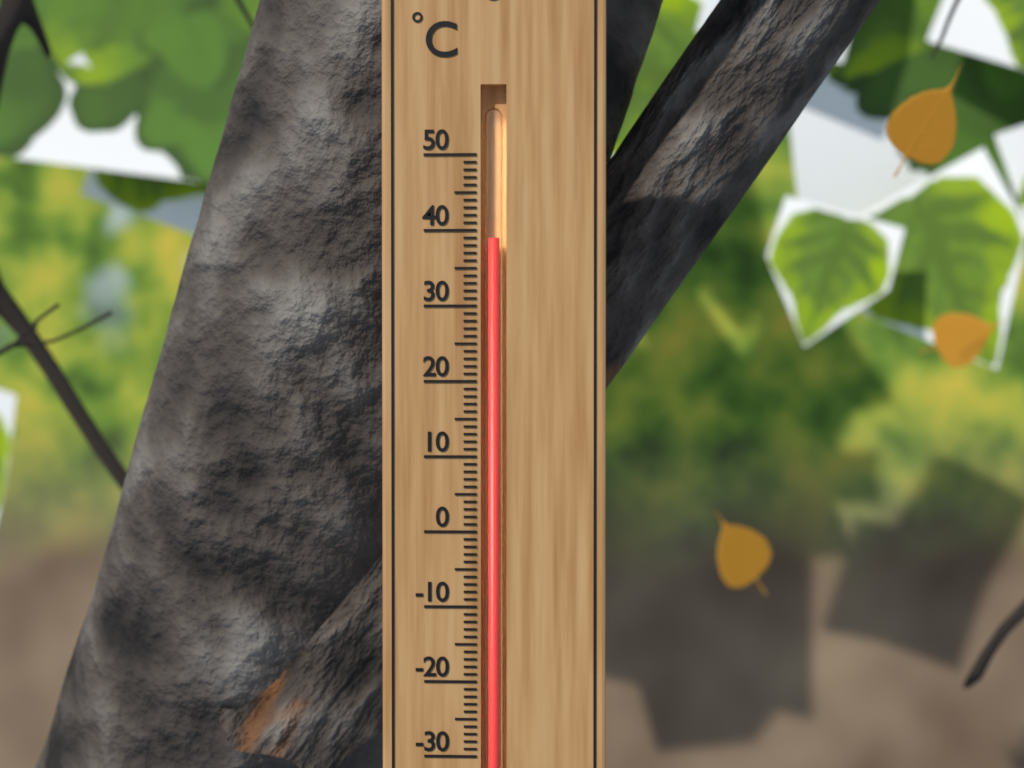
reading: 39 °C
